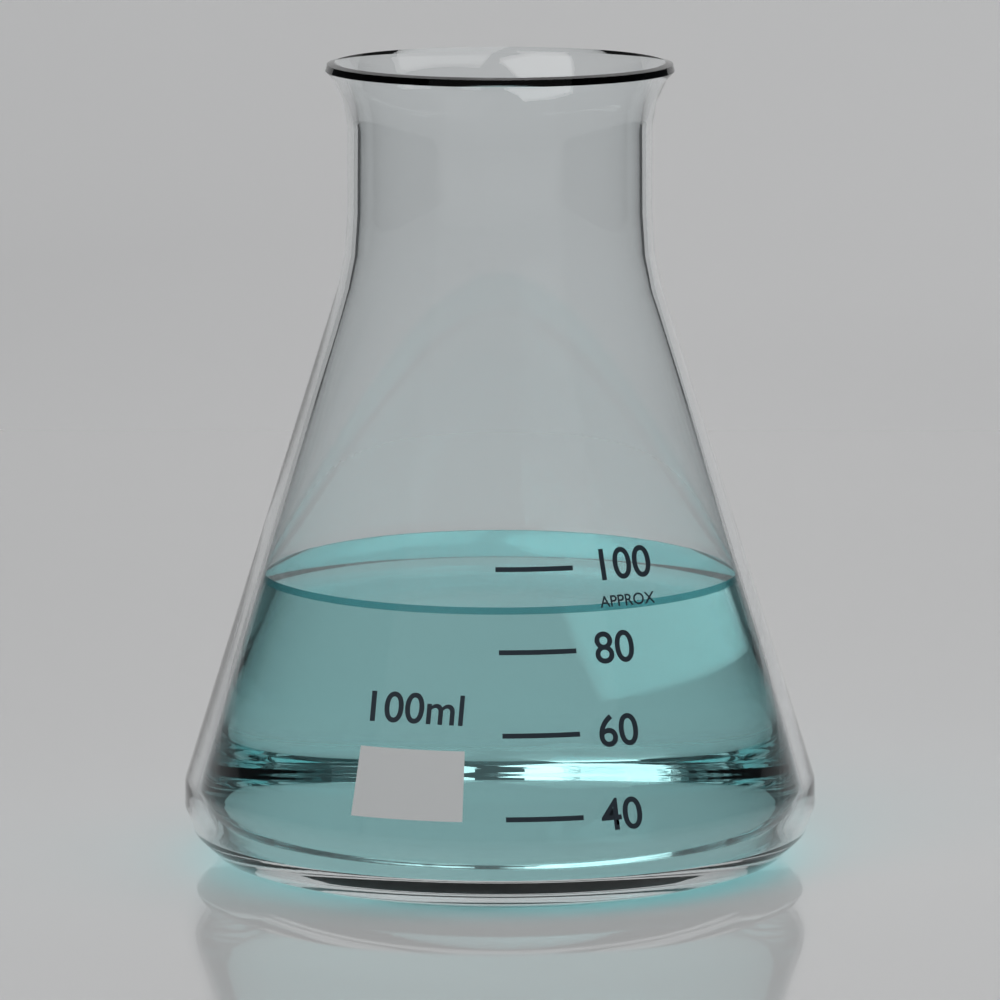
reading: 90 ml
